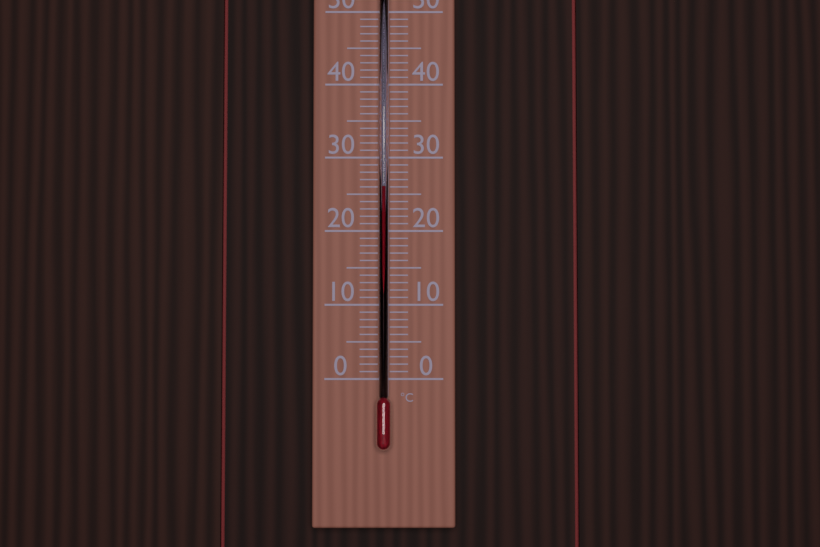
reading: 26 °C
